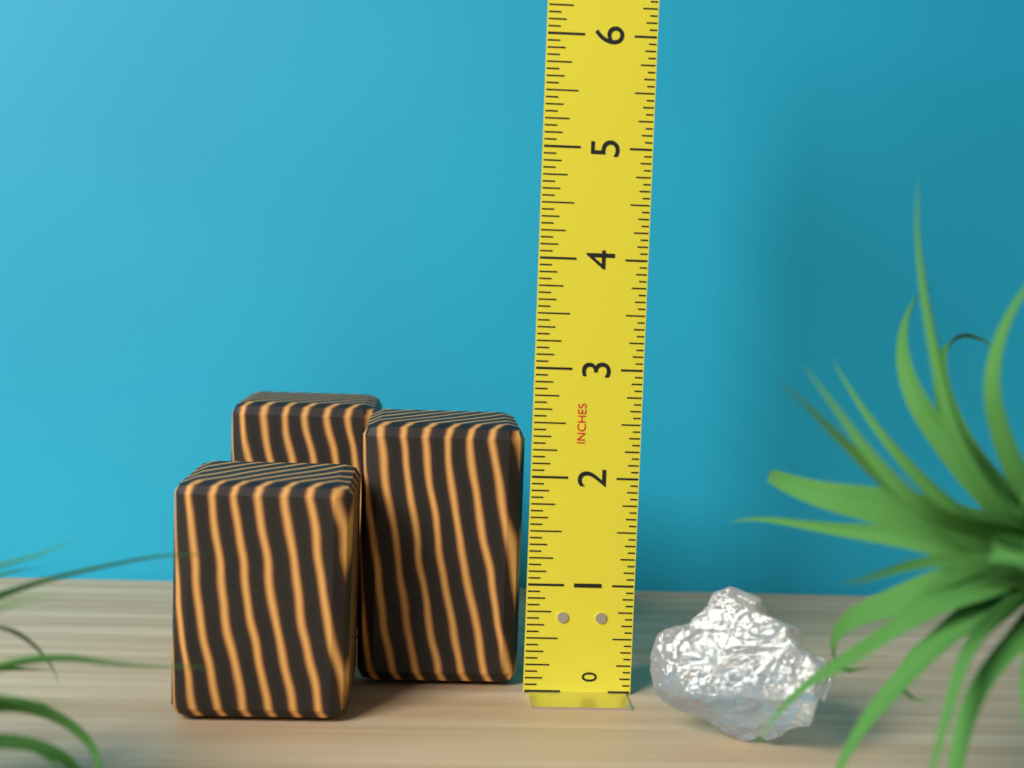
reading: 2.4375 in
